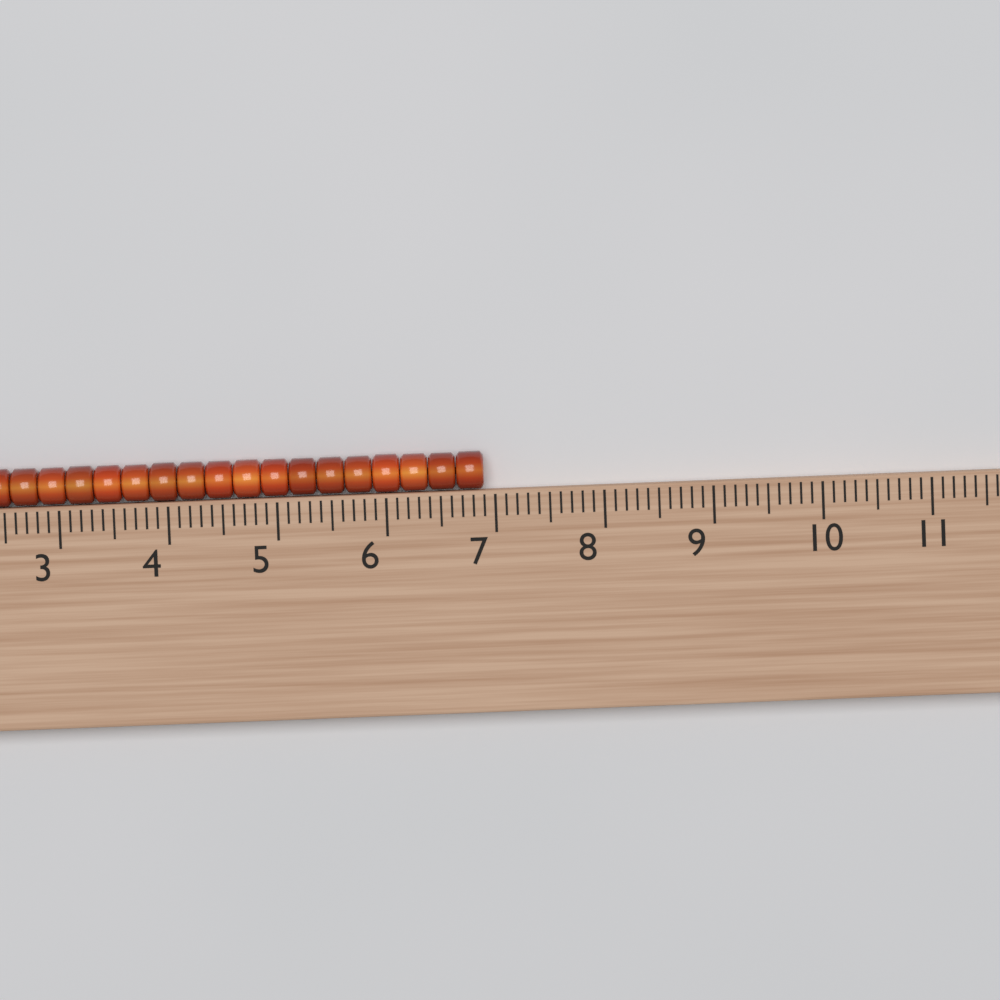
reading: 6.9 (no unit)
